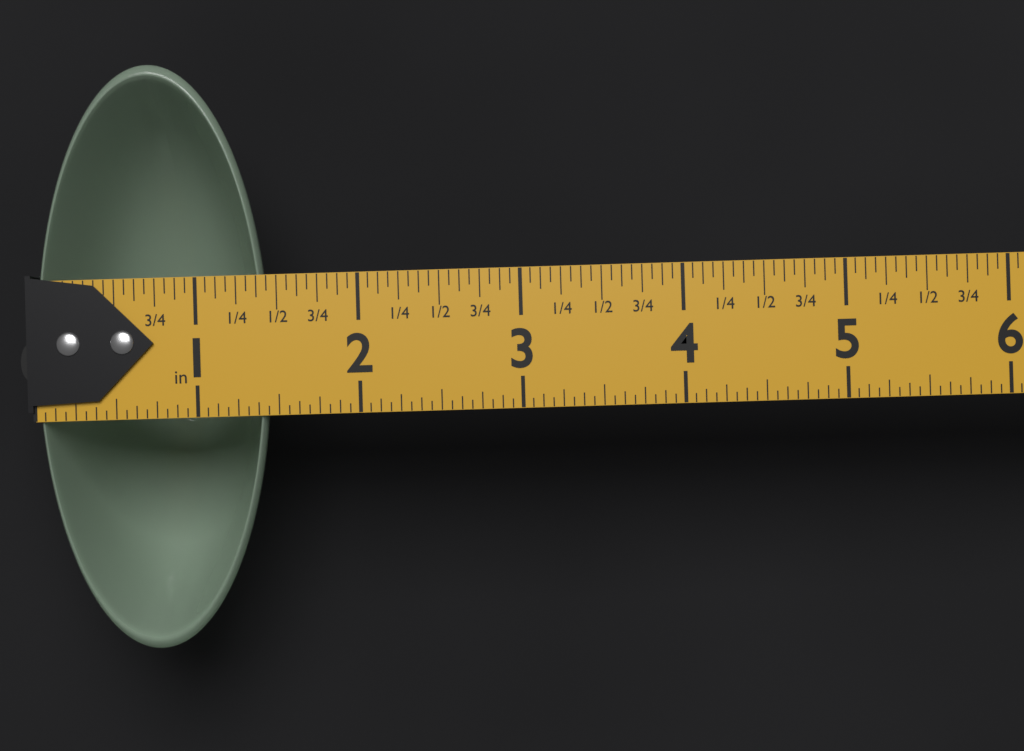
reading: 1.4375 in
